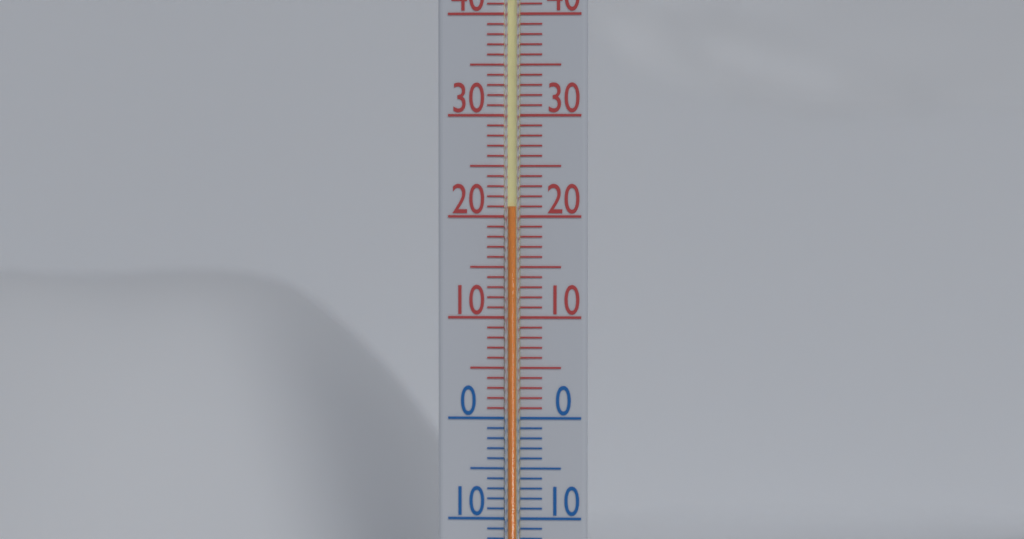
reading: 21 °C
